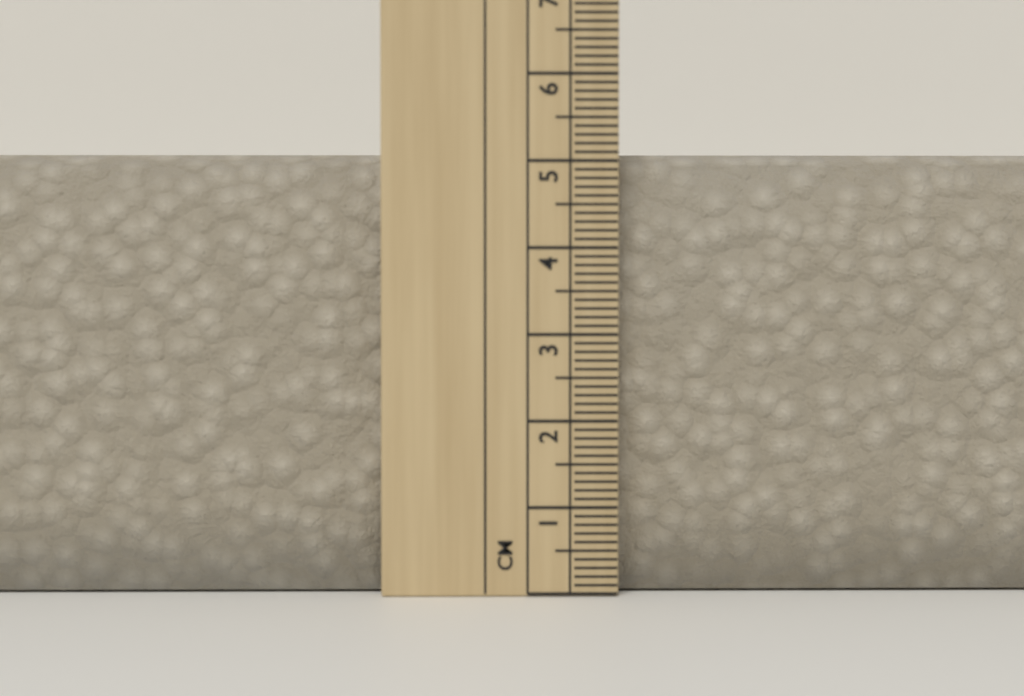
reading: 5.1 cm
